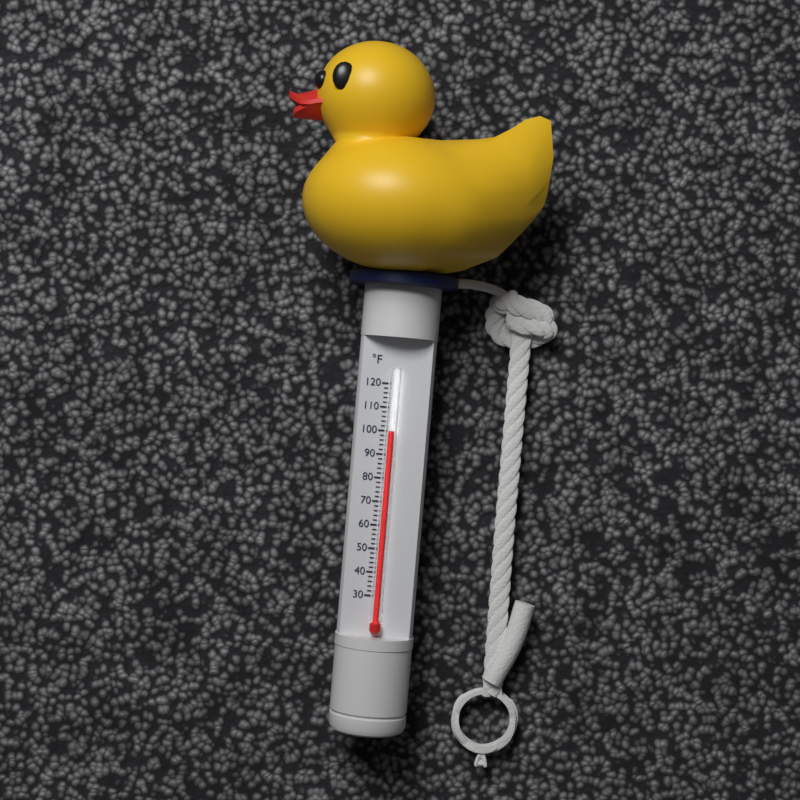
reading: 100 °F
